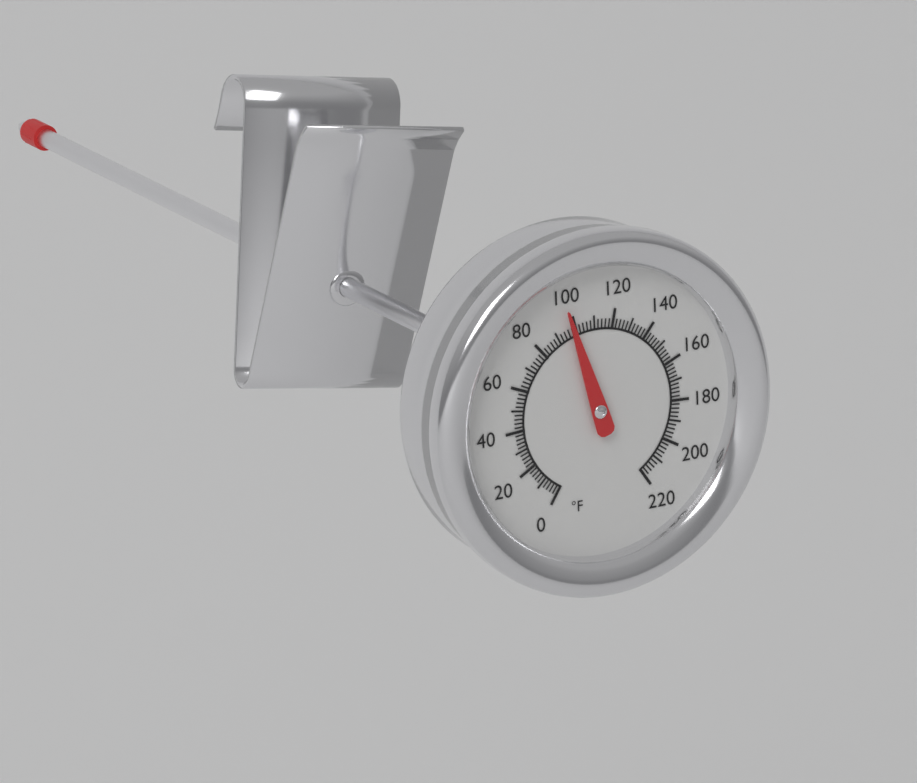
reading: 98 °F
